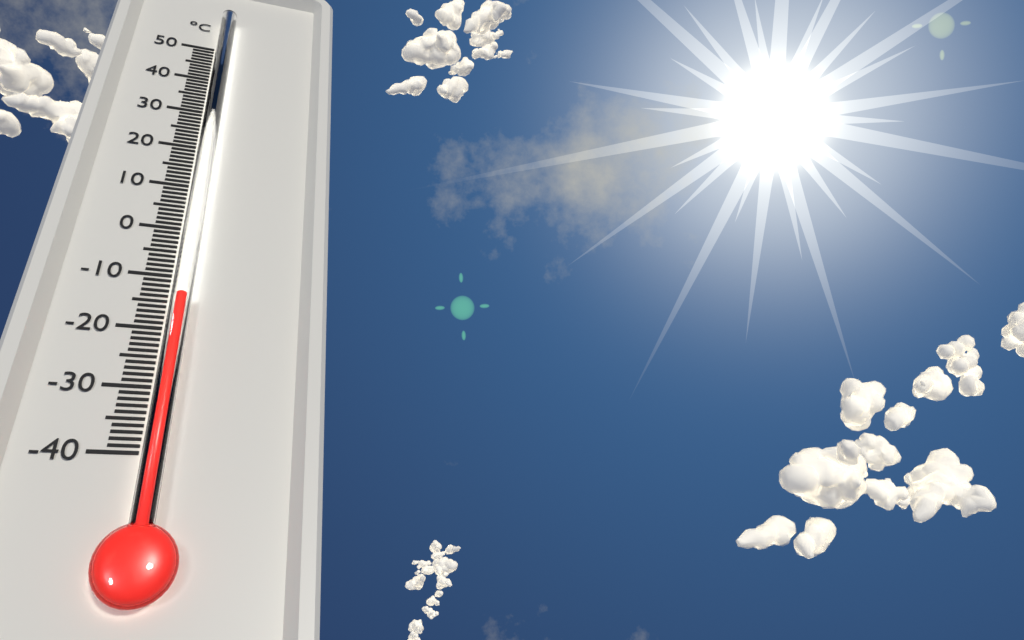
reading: -15 °C
